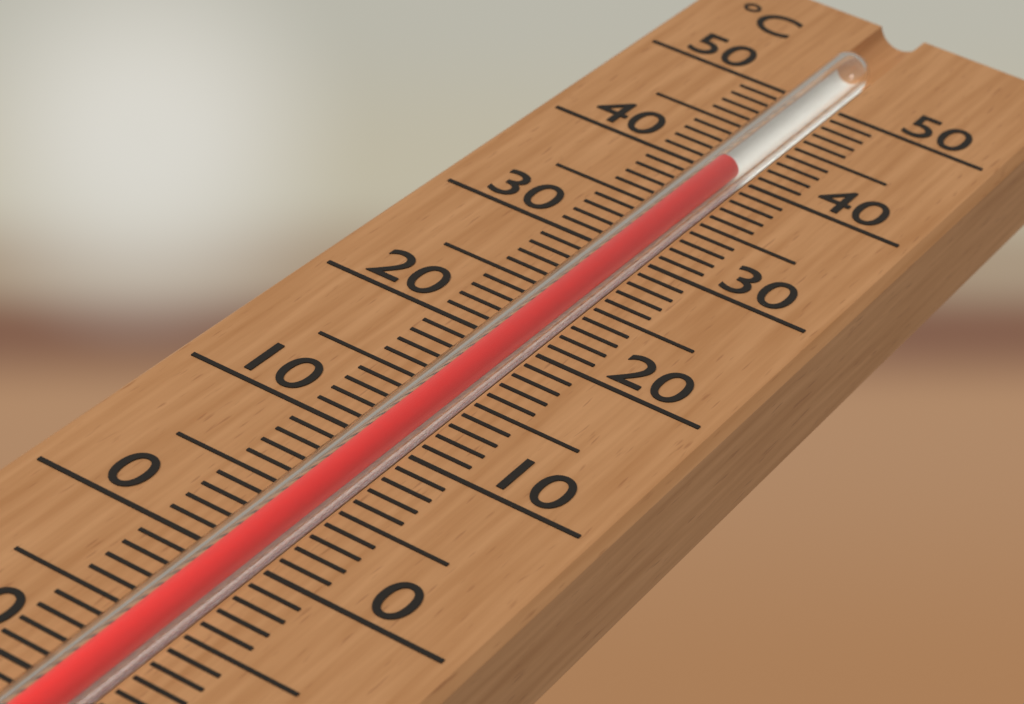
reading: 40 °C
